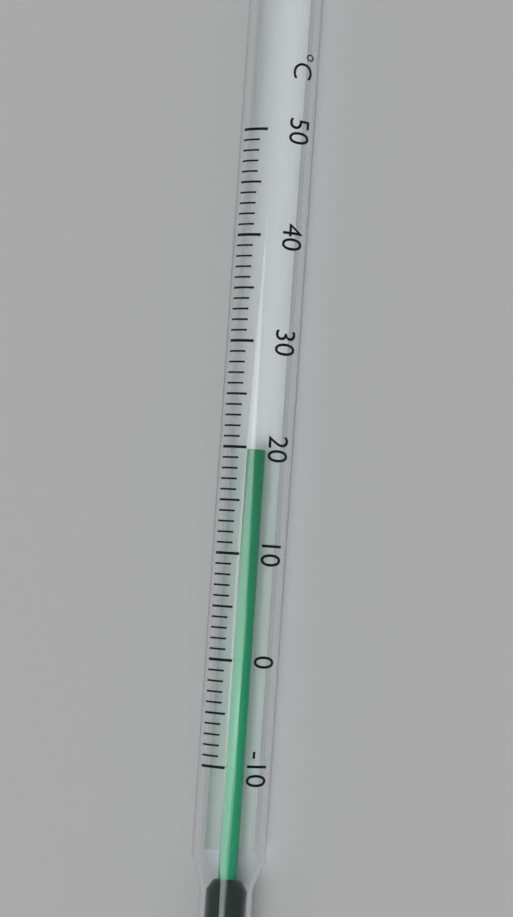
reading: 20 °C
